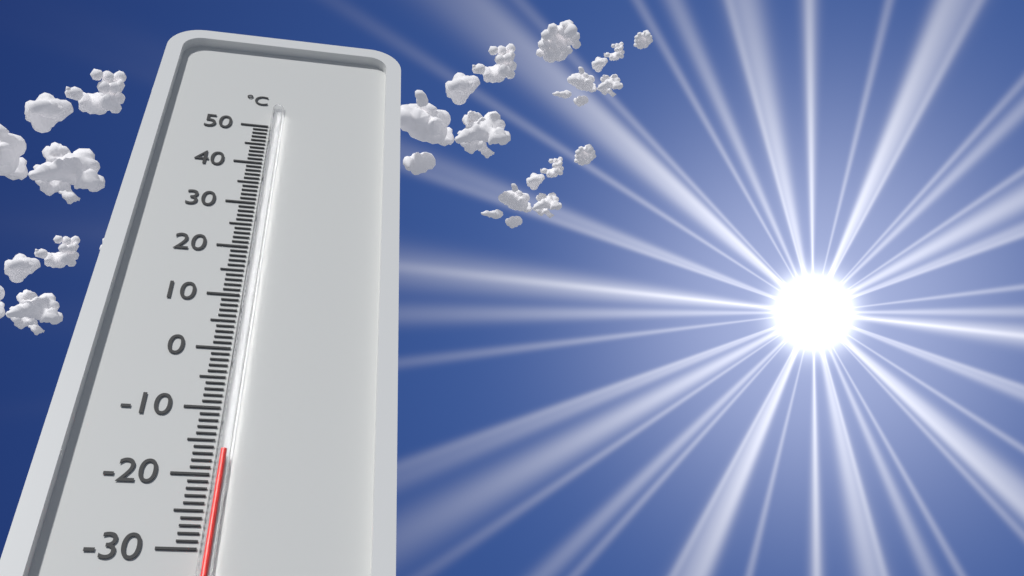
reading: -17 °C
